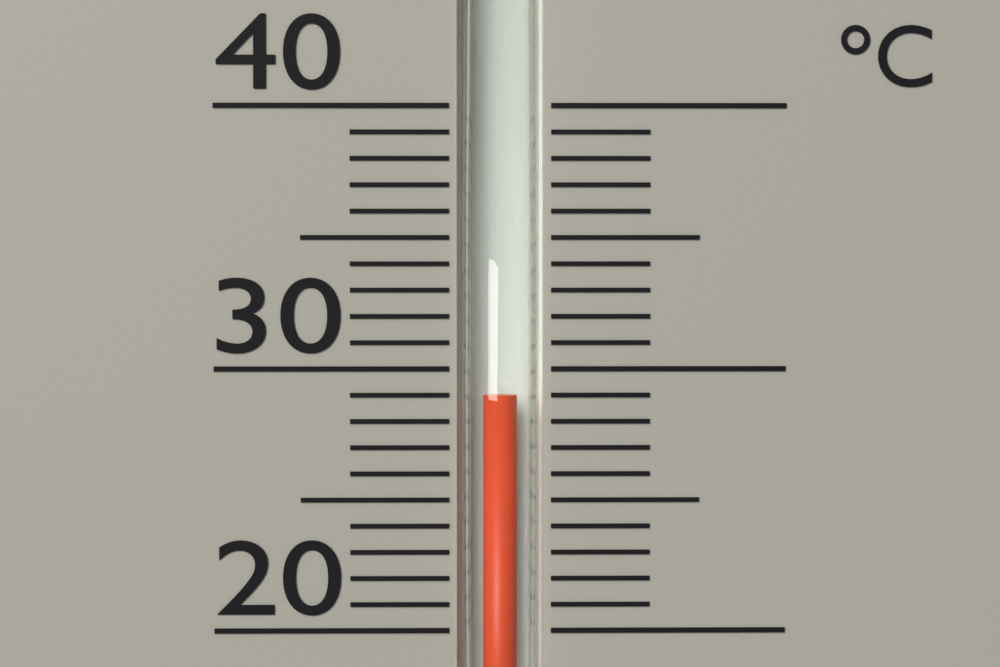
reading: 29 °C
